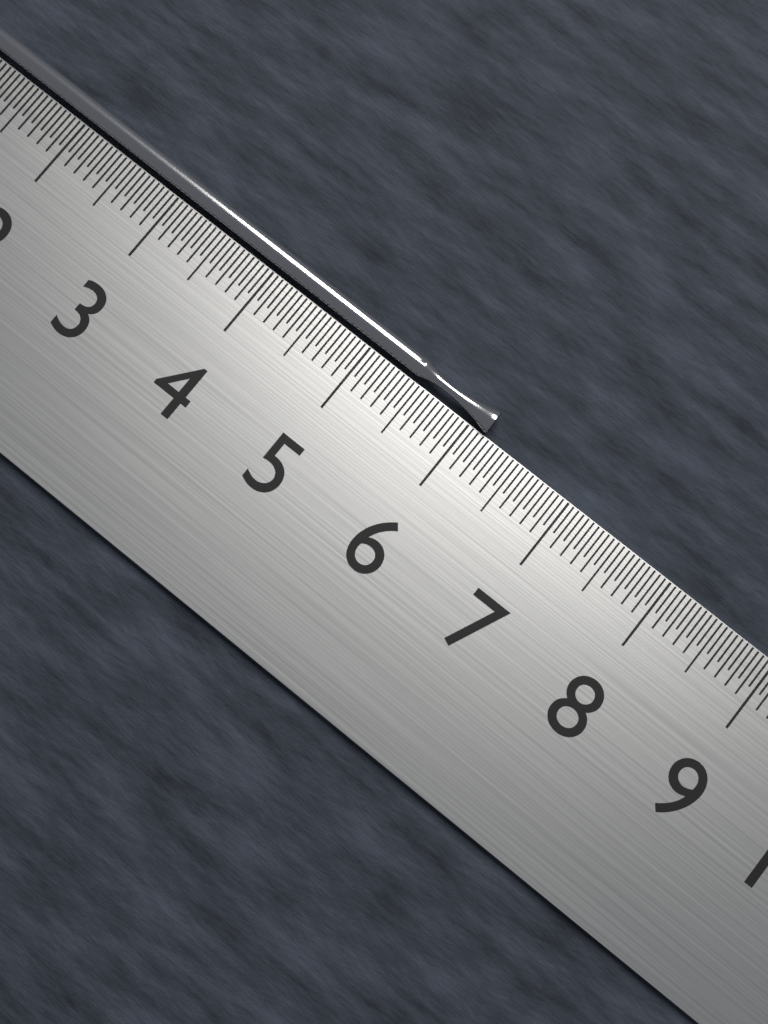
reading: 6.15 cm
